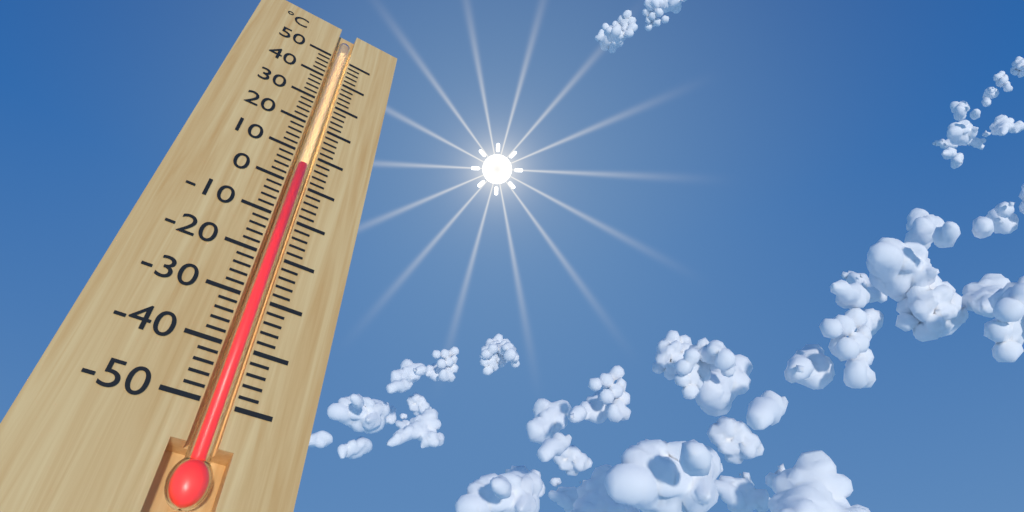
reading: 6 °C
